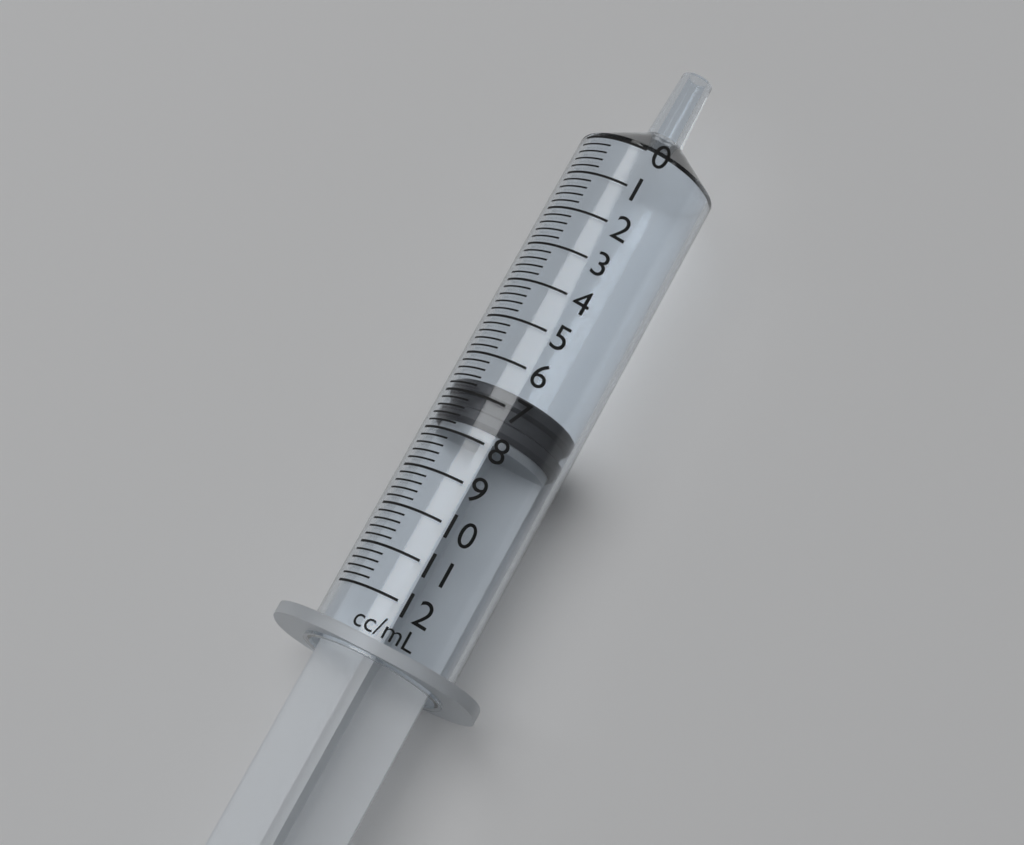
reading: 6.6 ml
